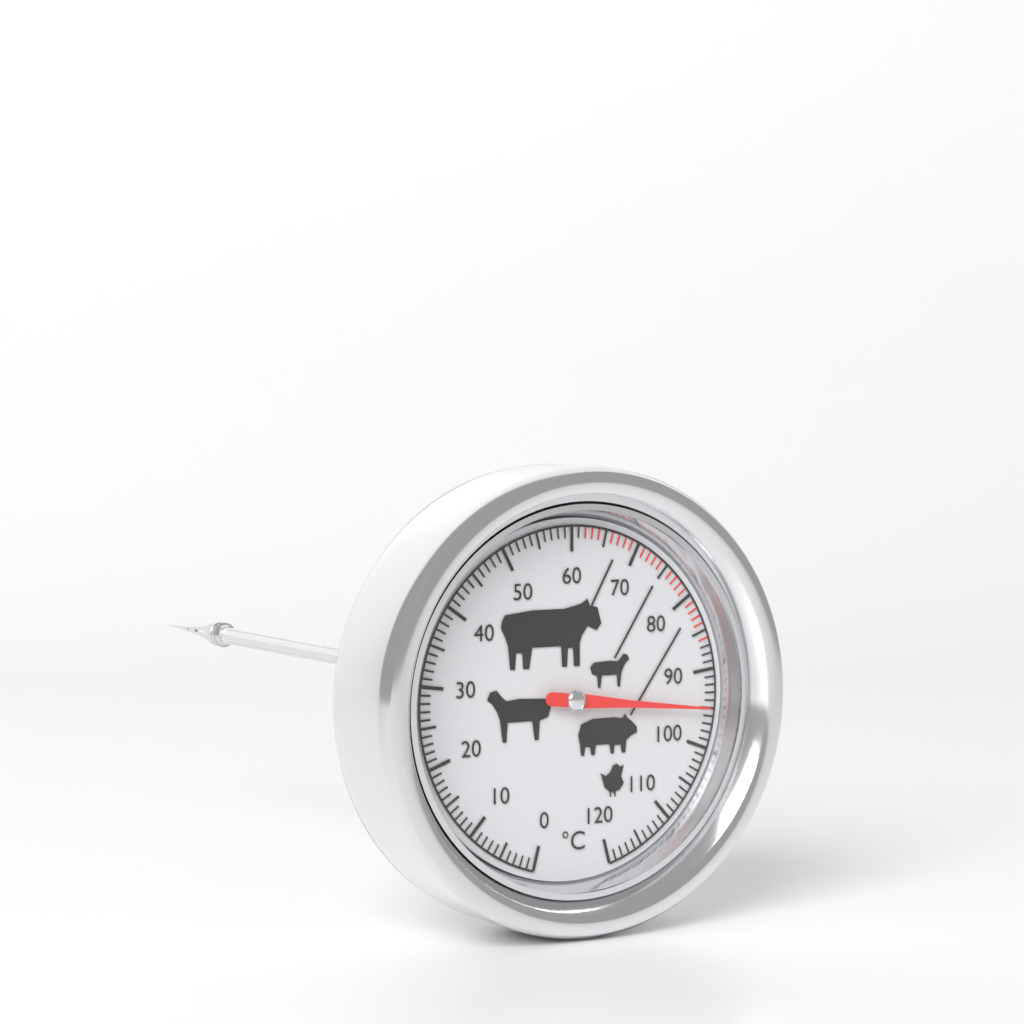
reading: 95 °C
